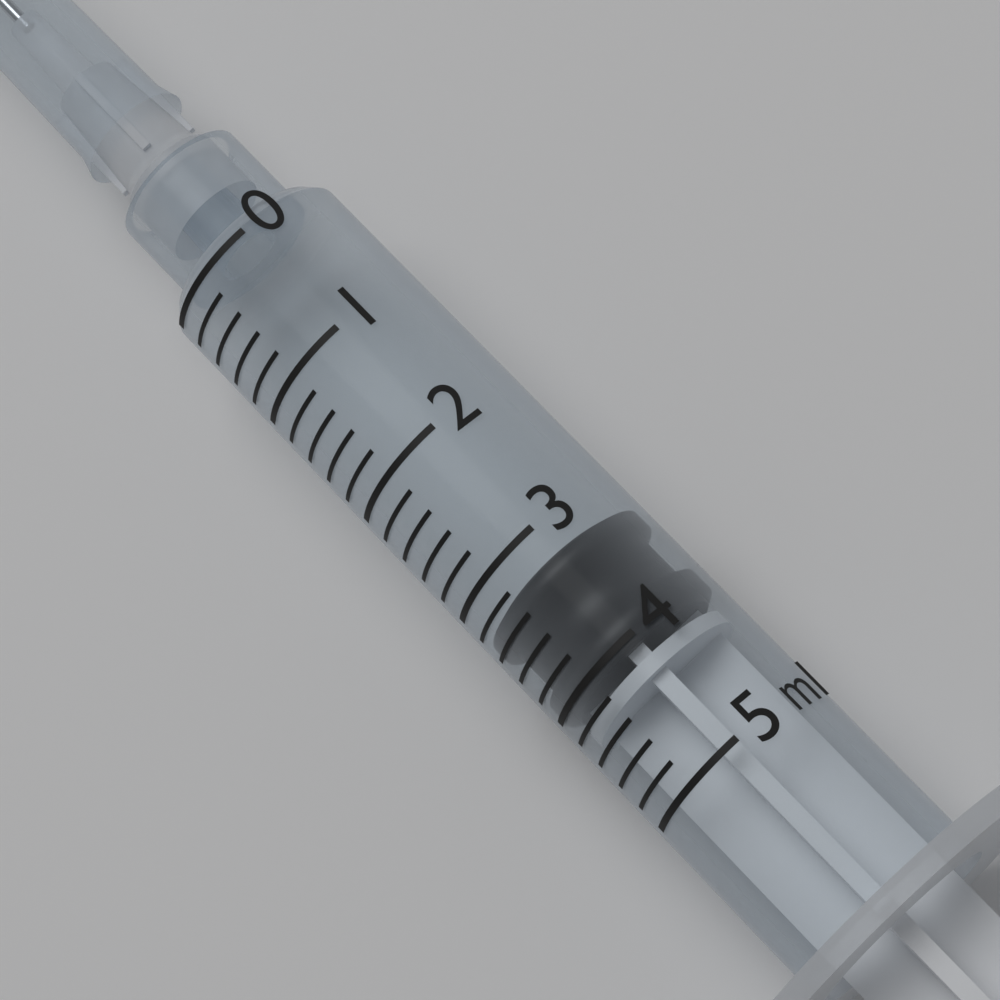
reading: 3.2 ml
